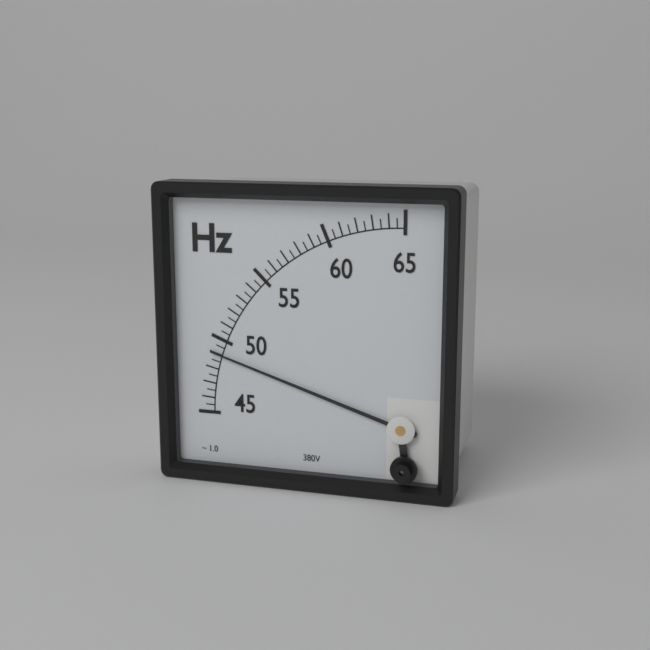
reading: 49.0 Hz
